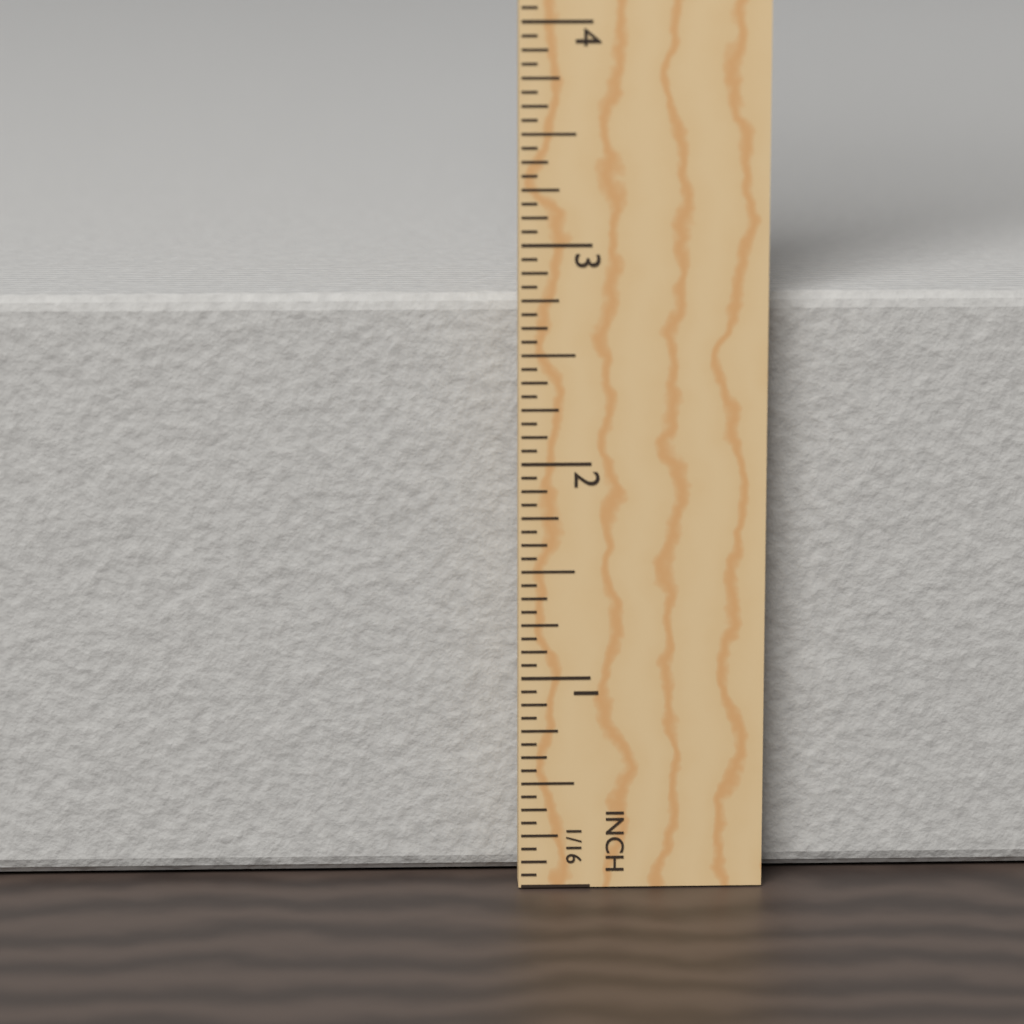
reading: 2.7500 in
